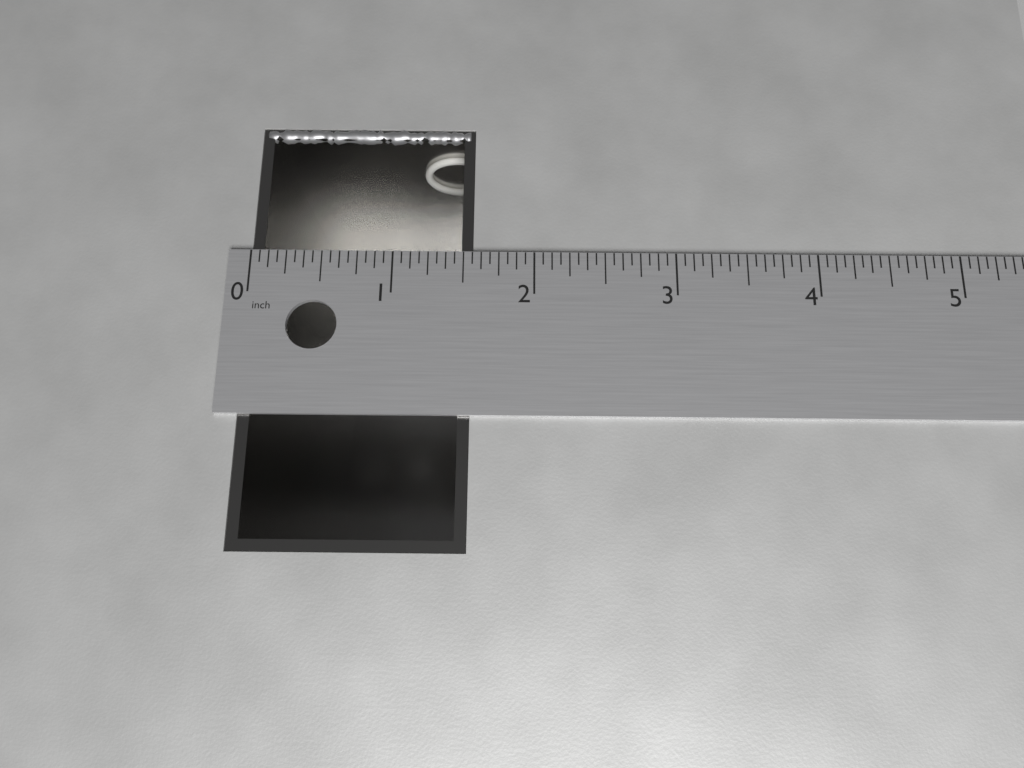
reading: 1.5625 in
